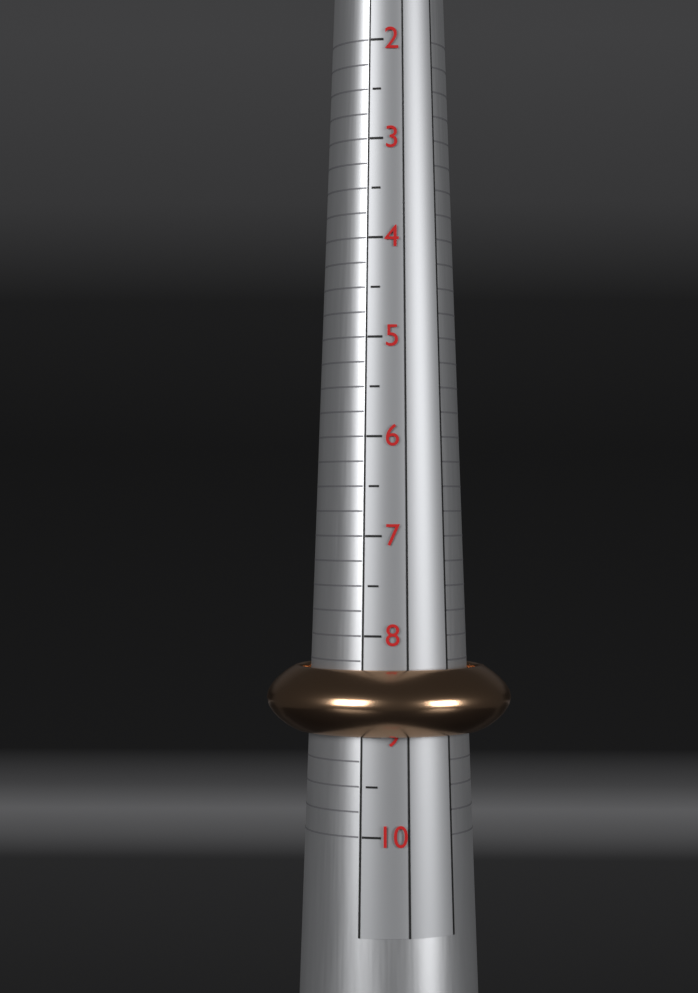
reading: 9.00 US
